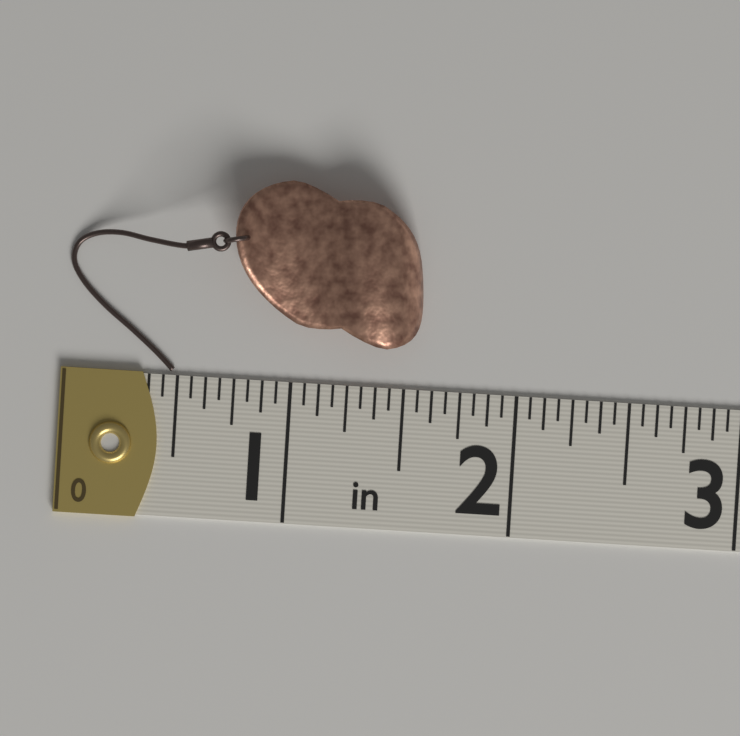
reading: 1.5625 in
